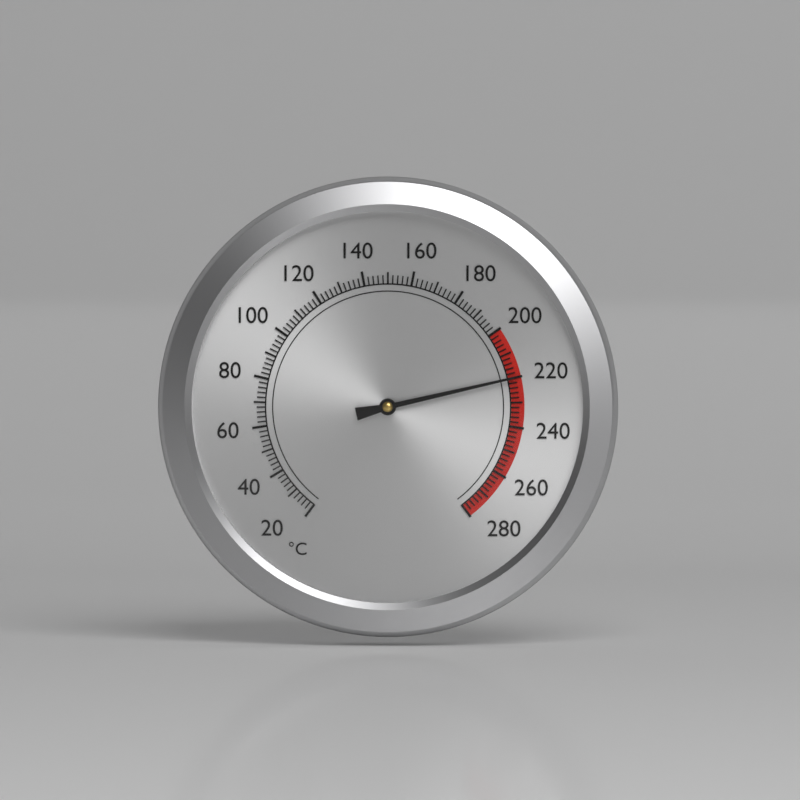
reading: 220 °C
